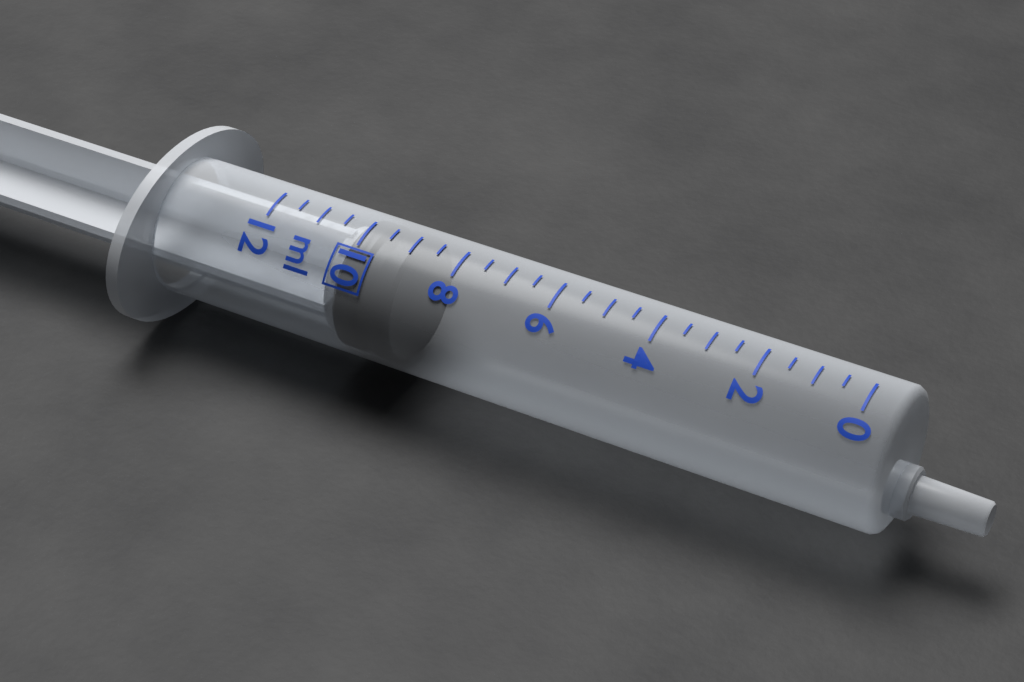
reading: 9.0 ml
